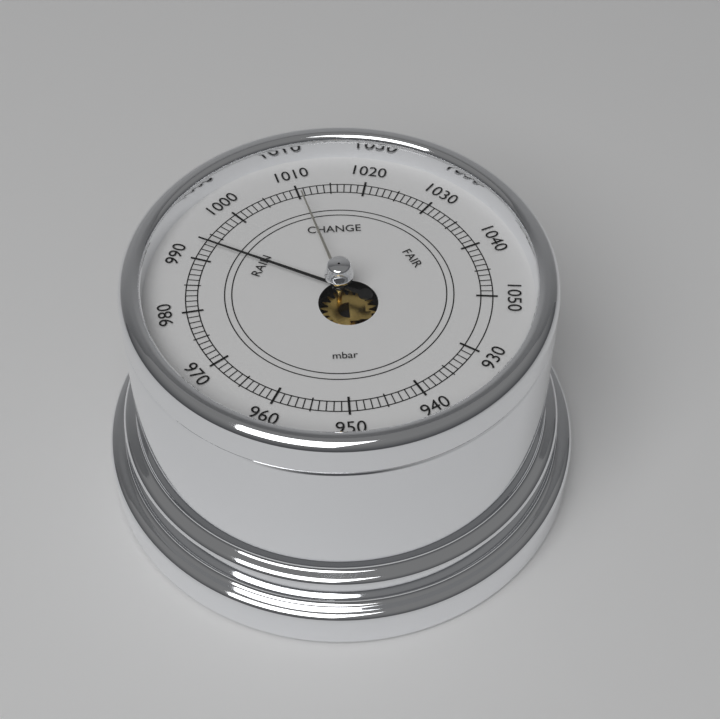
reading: 993 mbar
